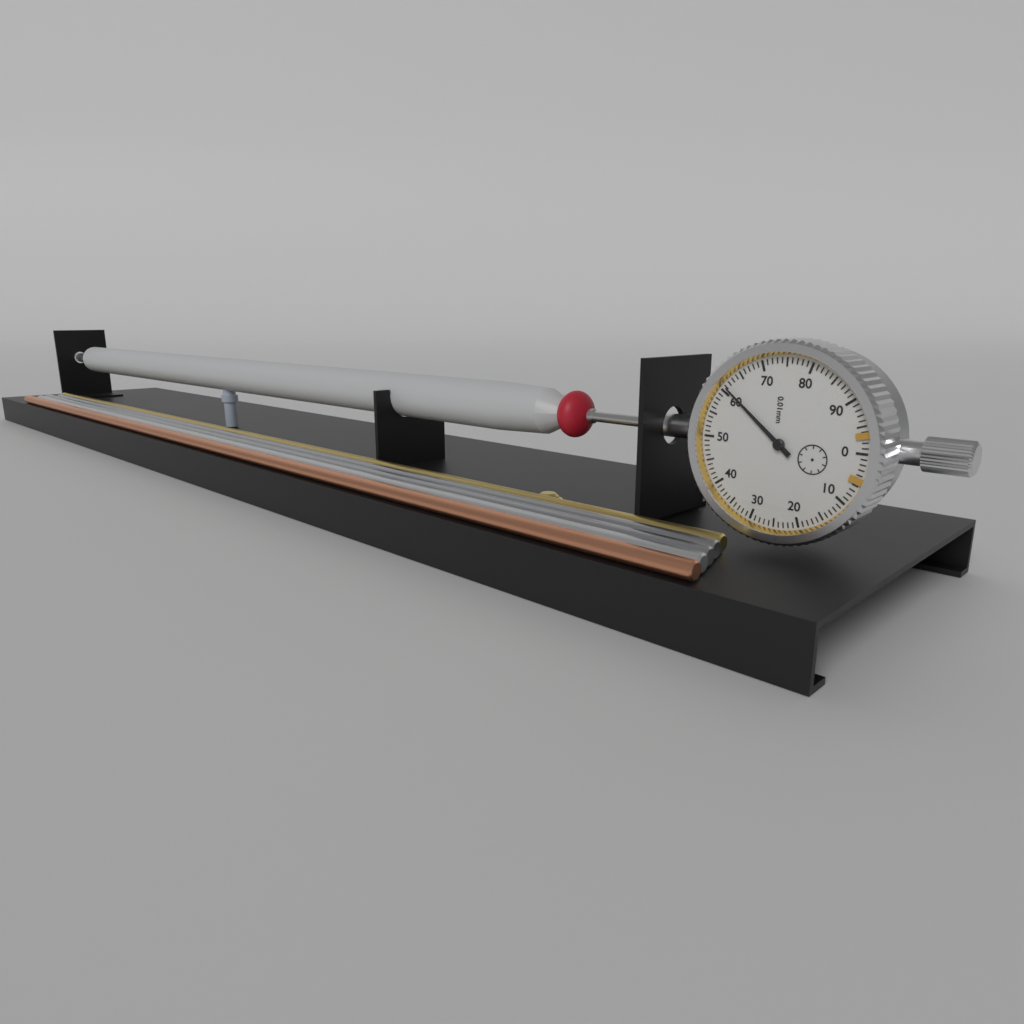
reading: 0.61 mm
